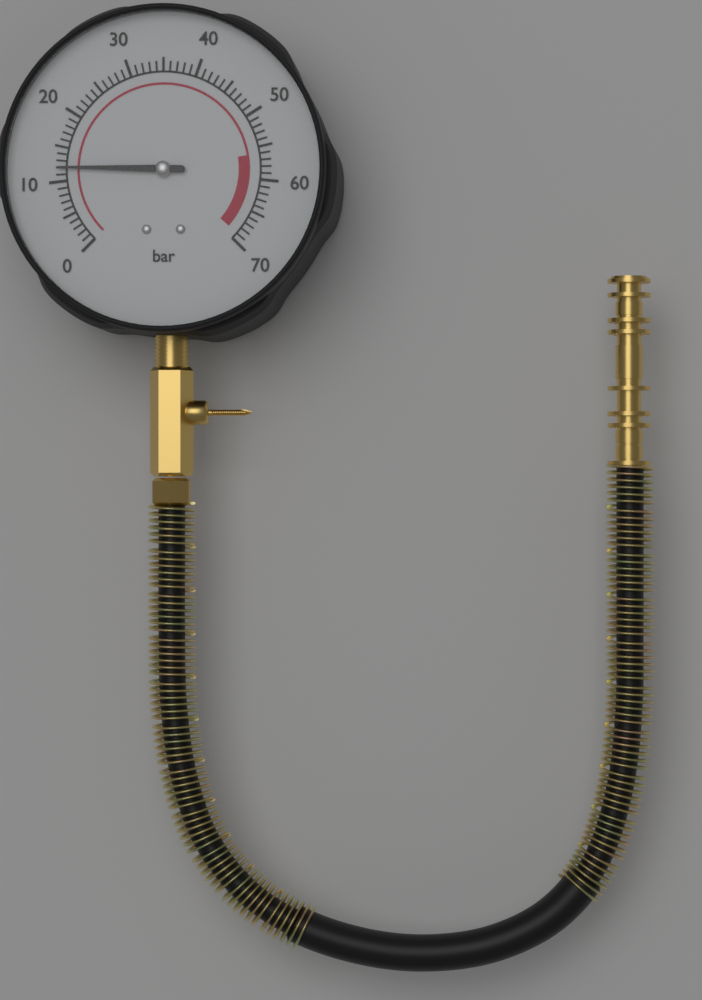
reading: 12 bar
